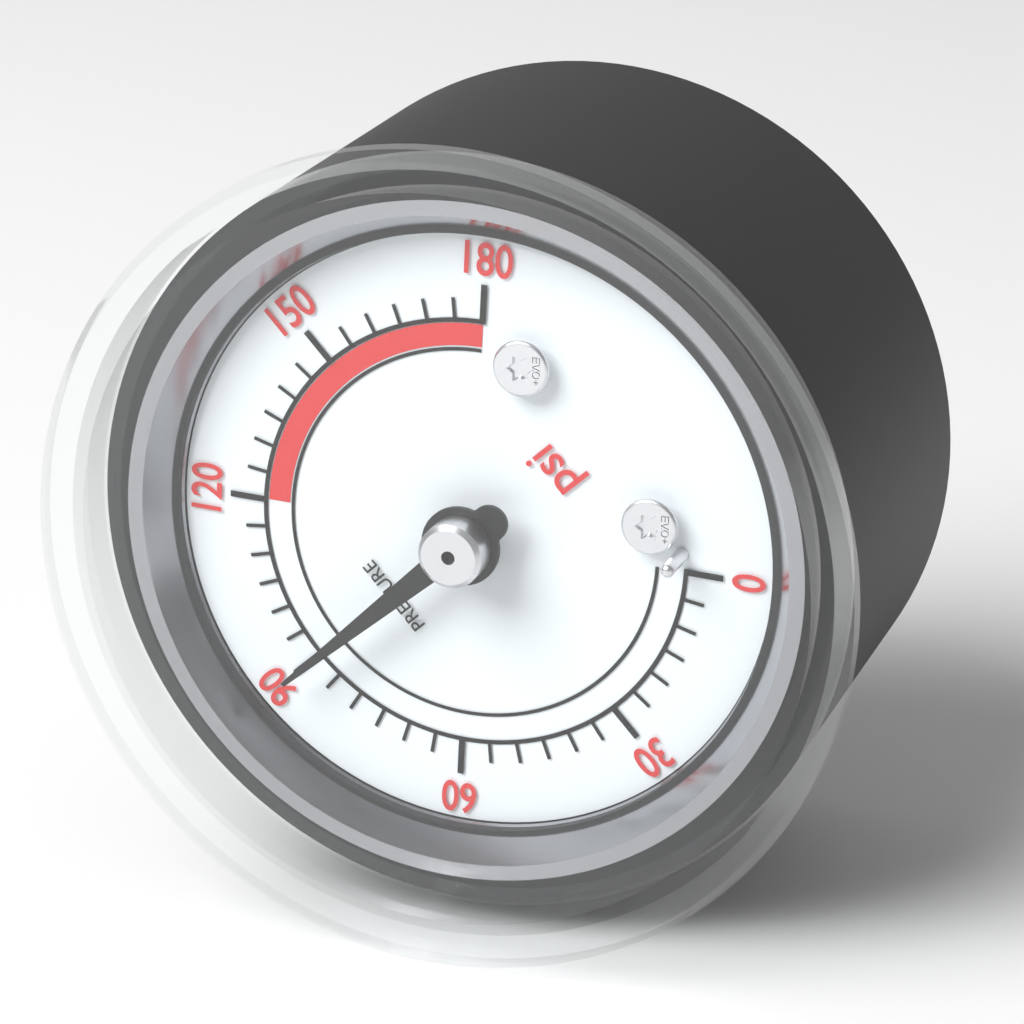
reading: 90 psi
